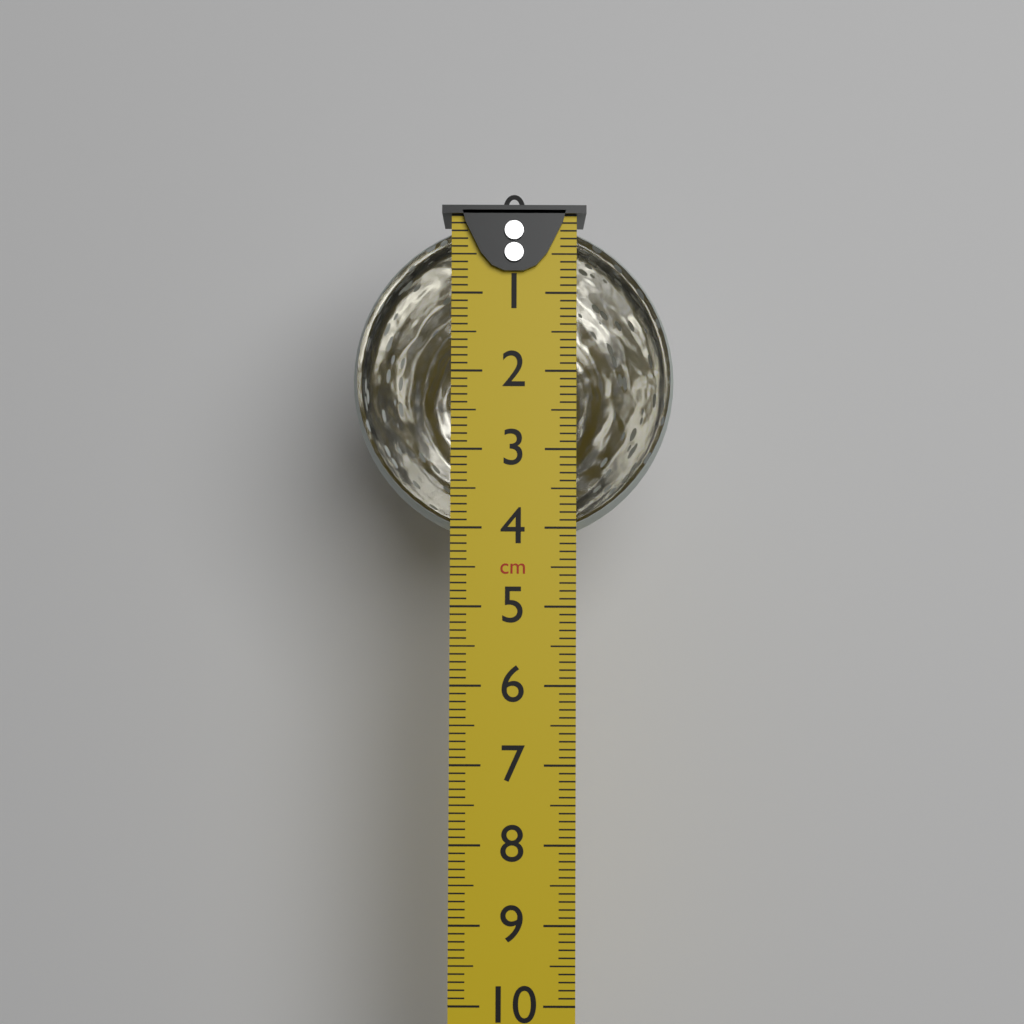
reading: 4.2 cm
